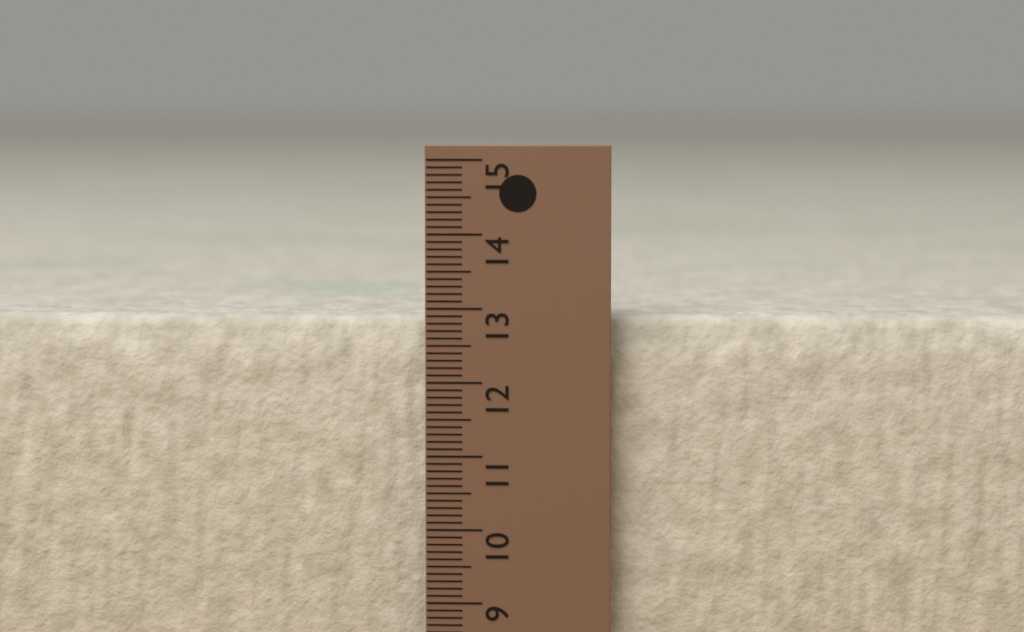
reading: 12.9 cm
